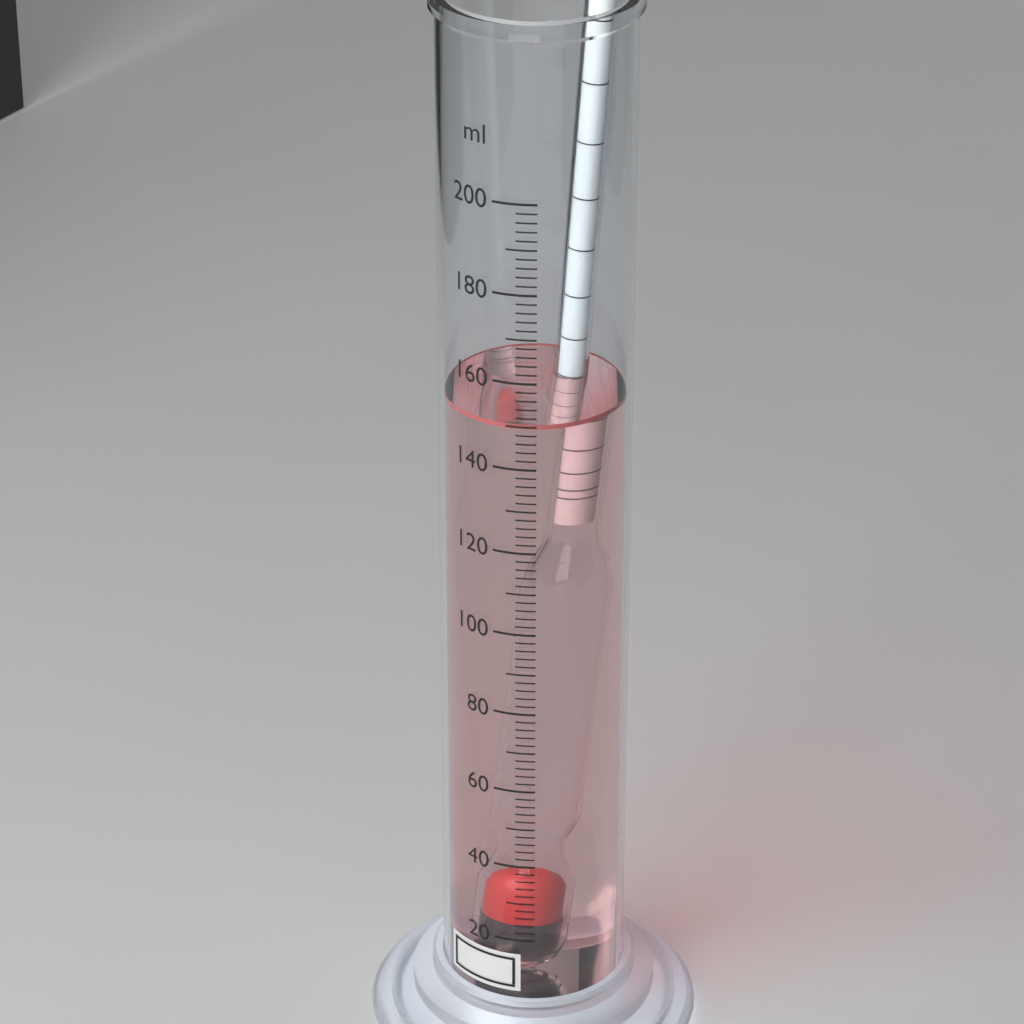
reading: 150 ml
